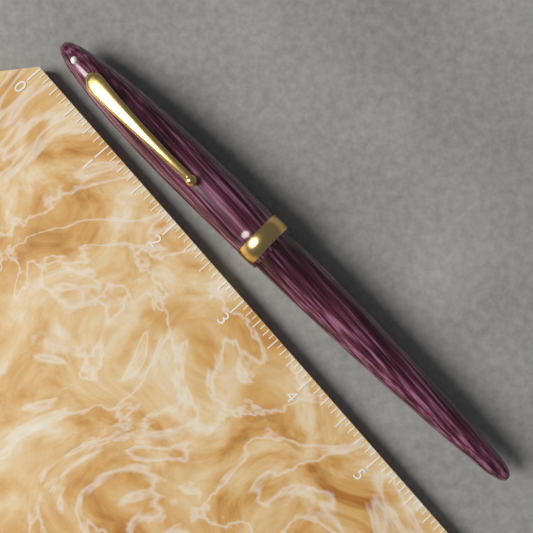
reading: 5.9375 (no unit)
